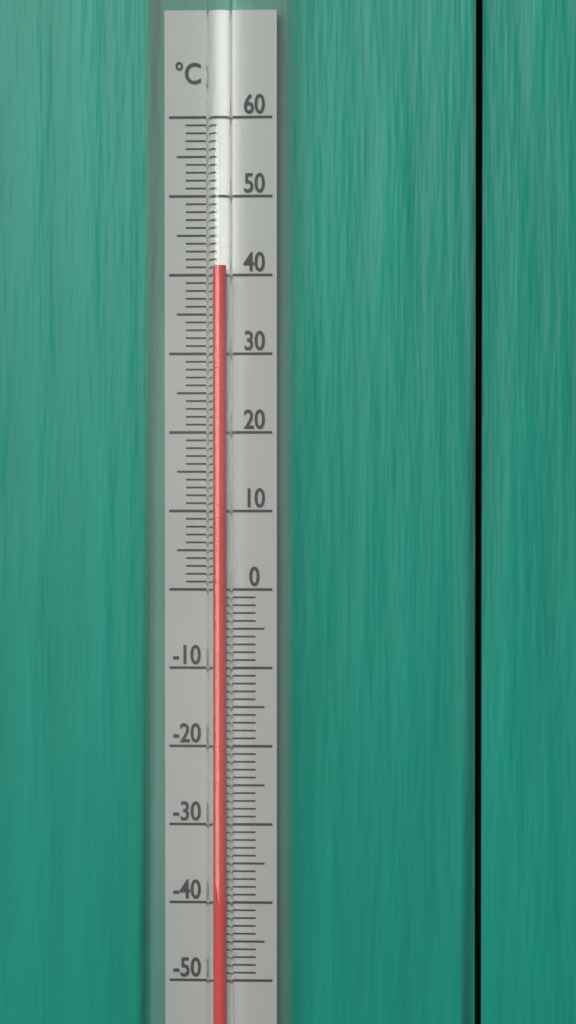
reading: 41 °C
